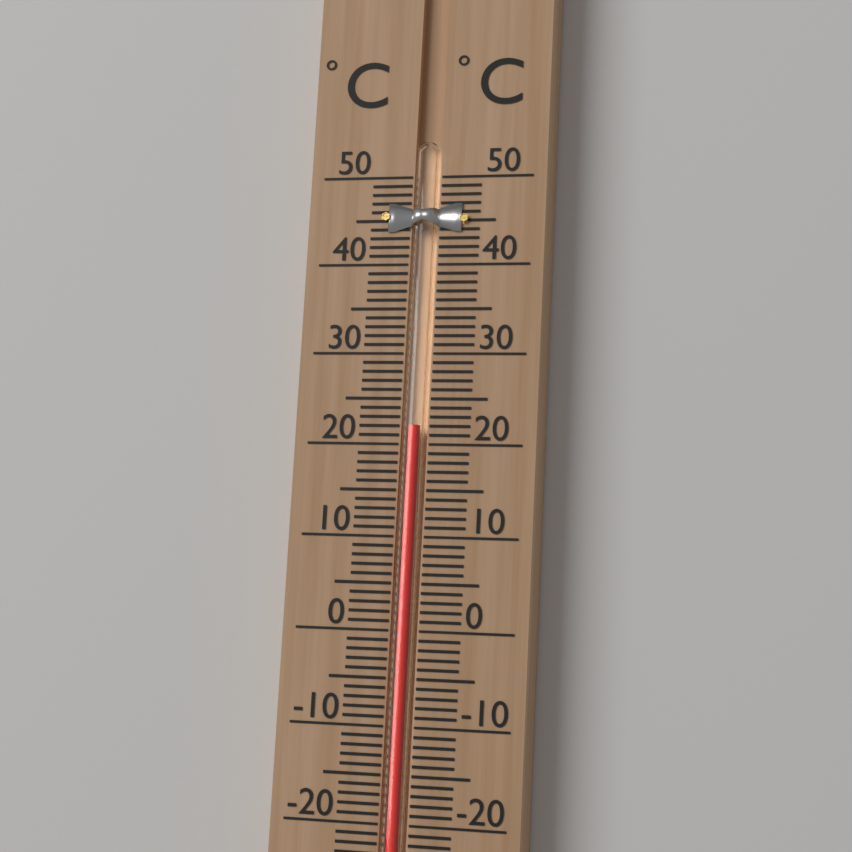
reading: 22 °C
